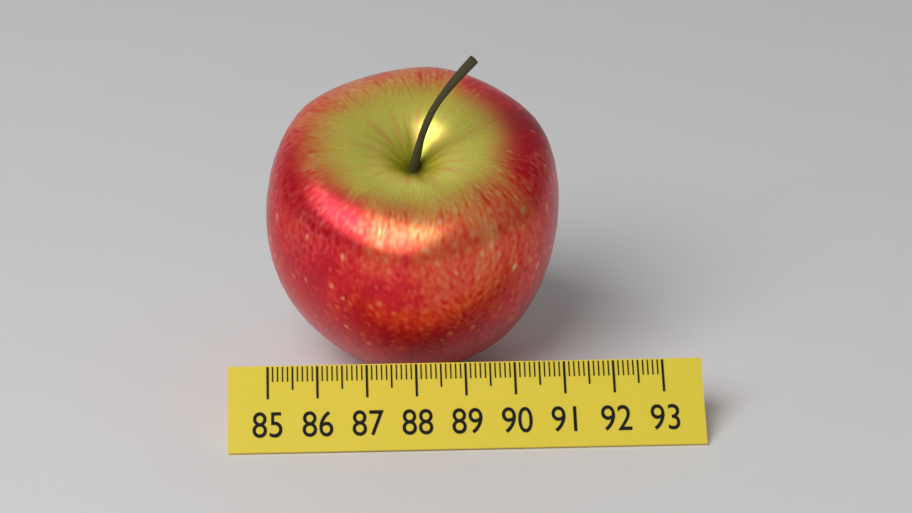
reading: 91.1 (no unit)
